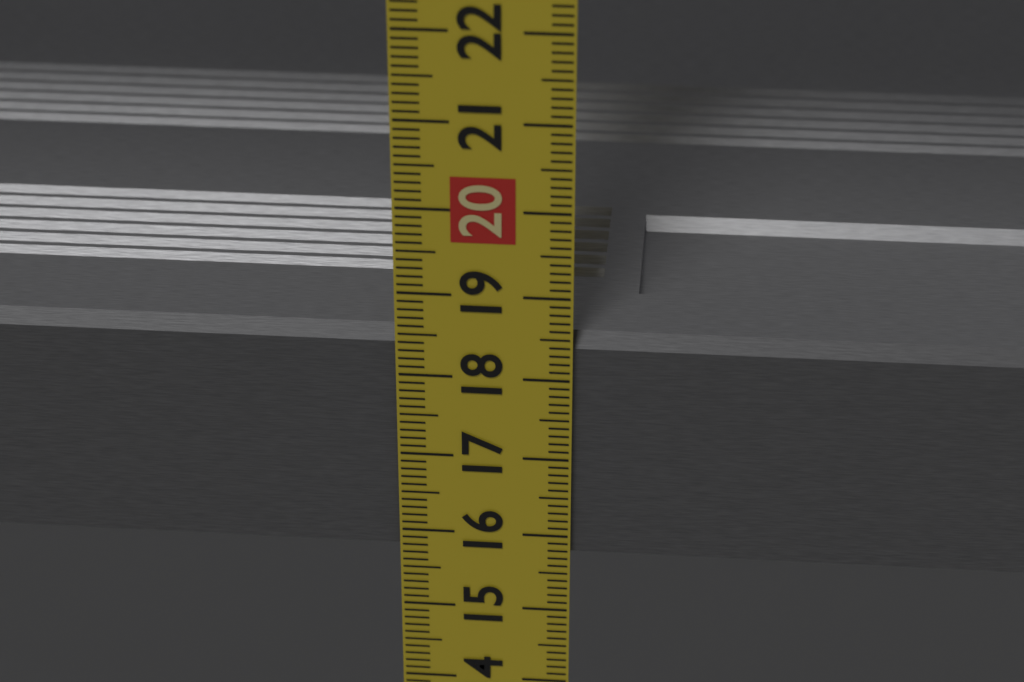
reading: 18.5 cm
